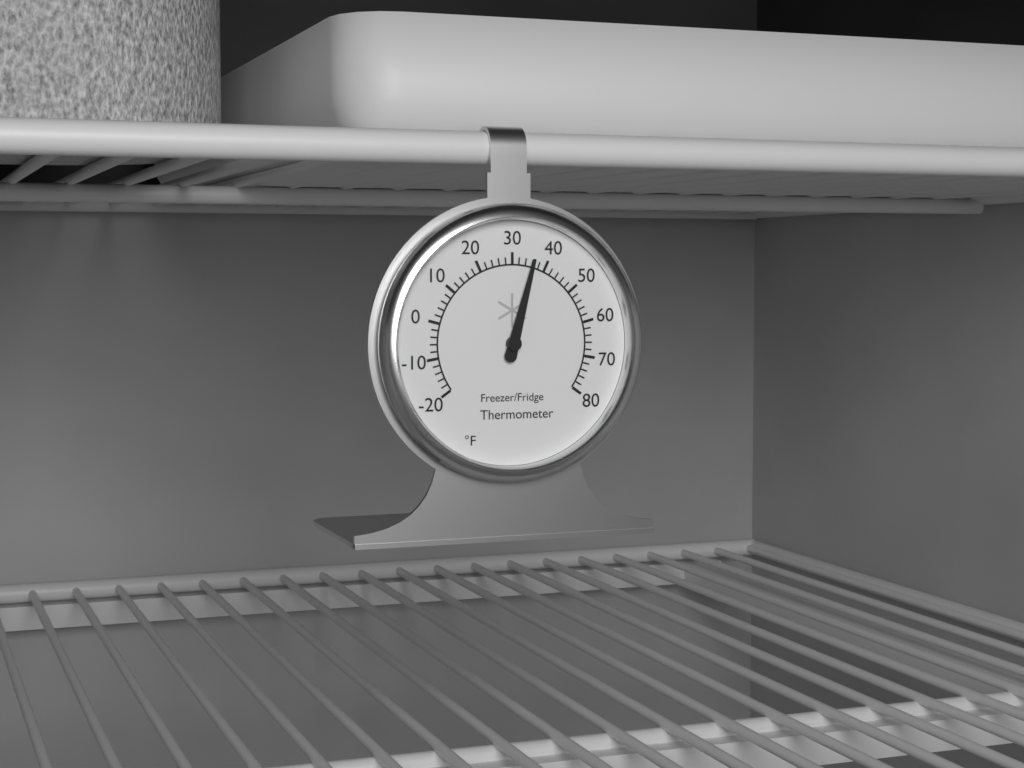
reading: 36 °F
